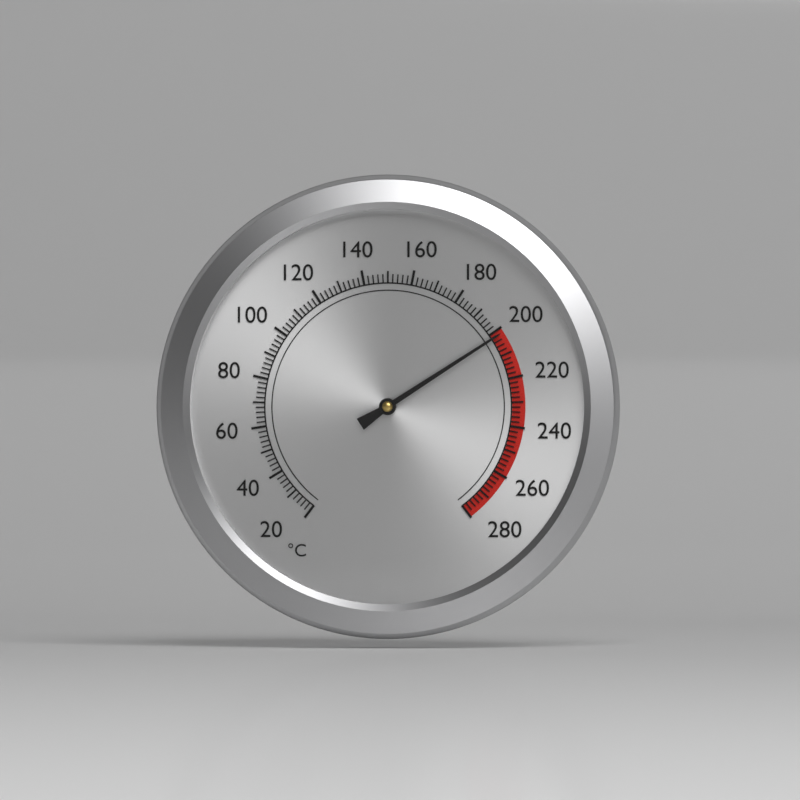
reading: 202 °C
